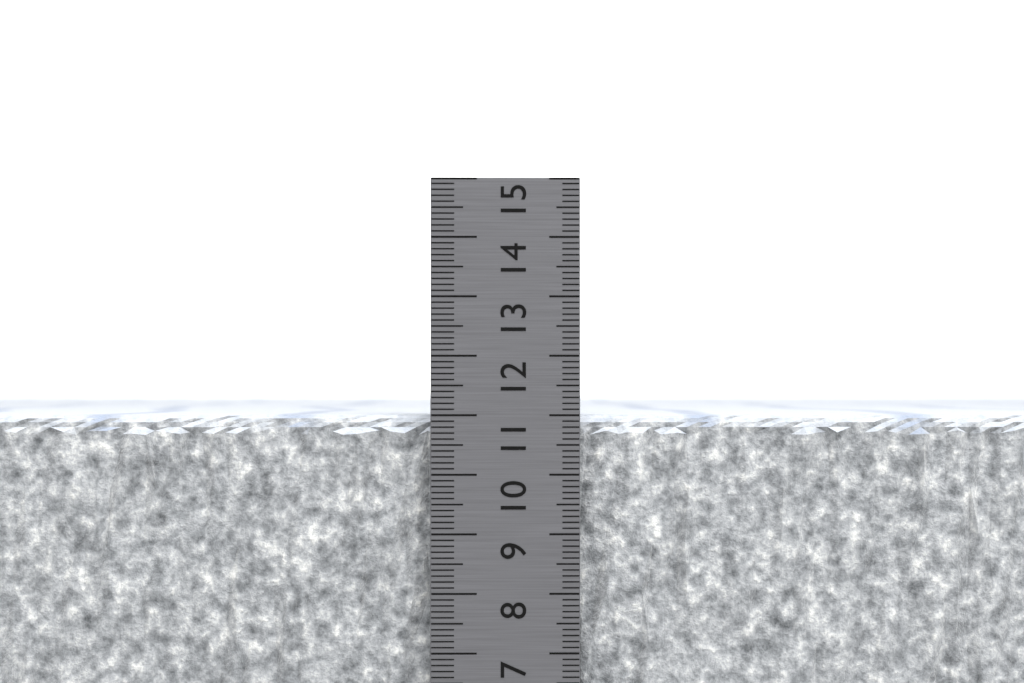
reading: 11.0 cm
